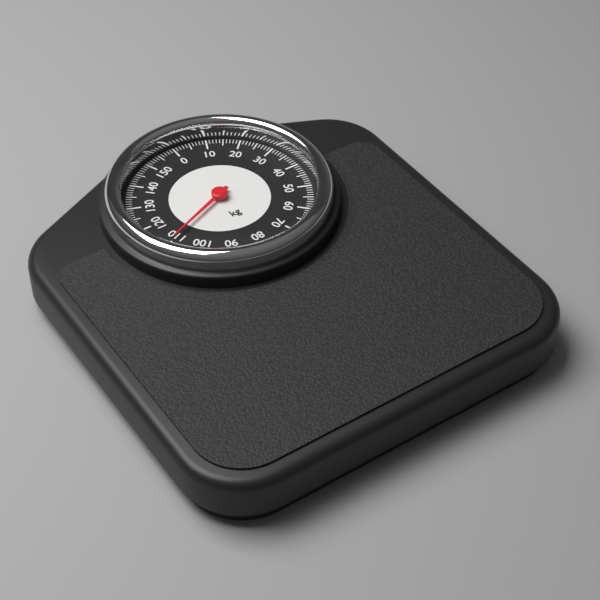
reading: 110 kg
